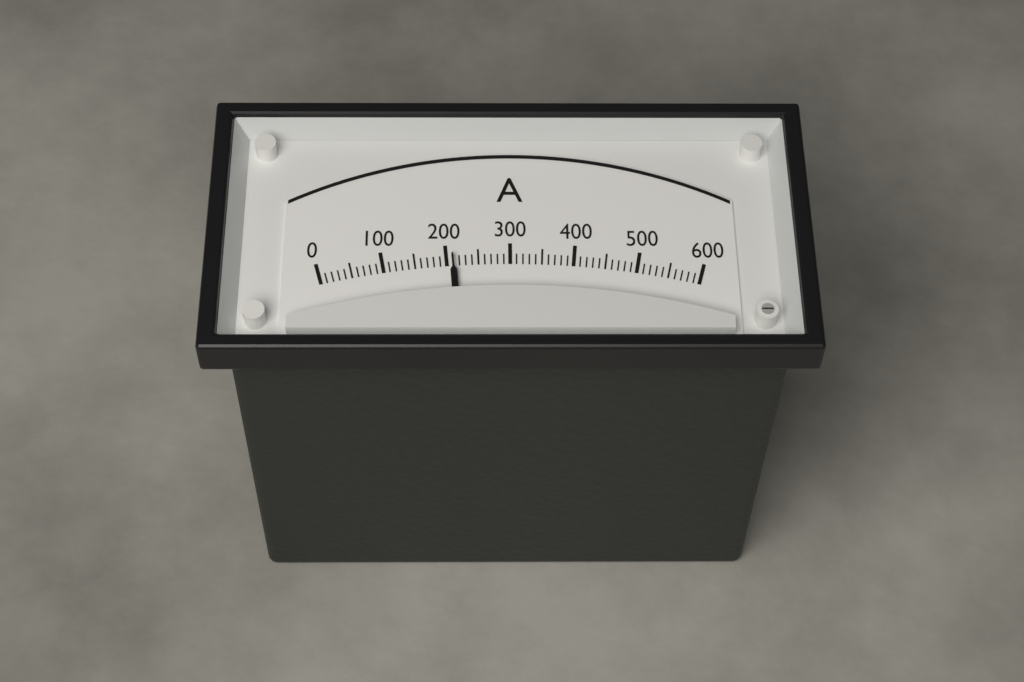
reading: 210 A
